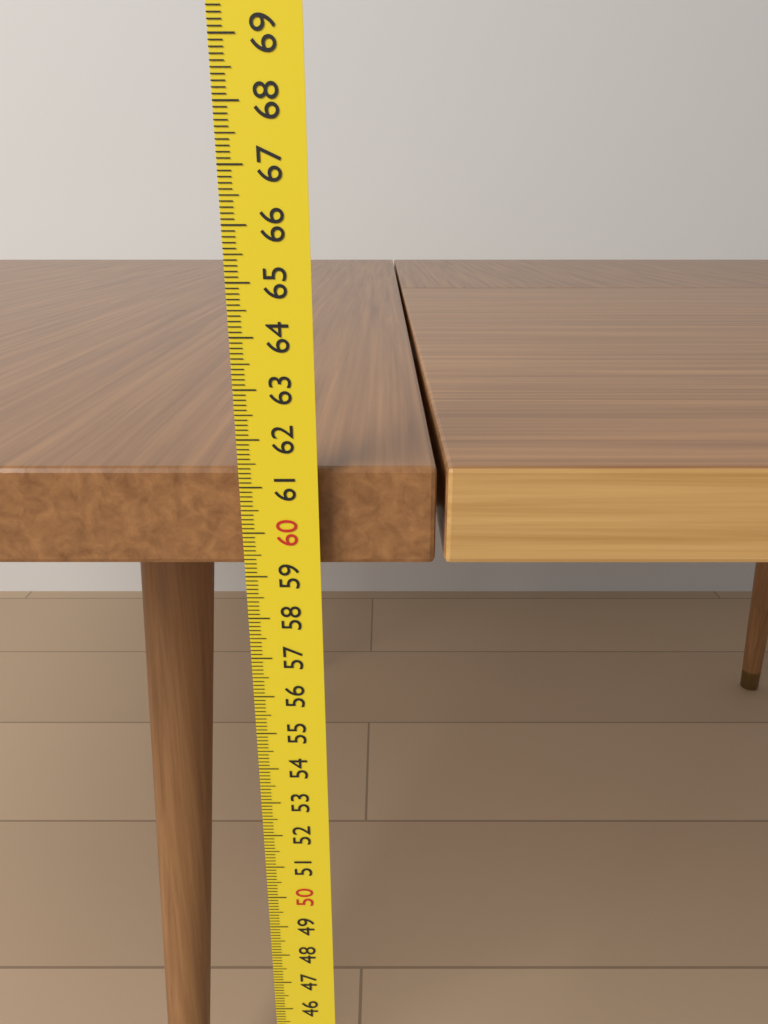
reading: 61.3 cm
